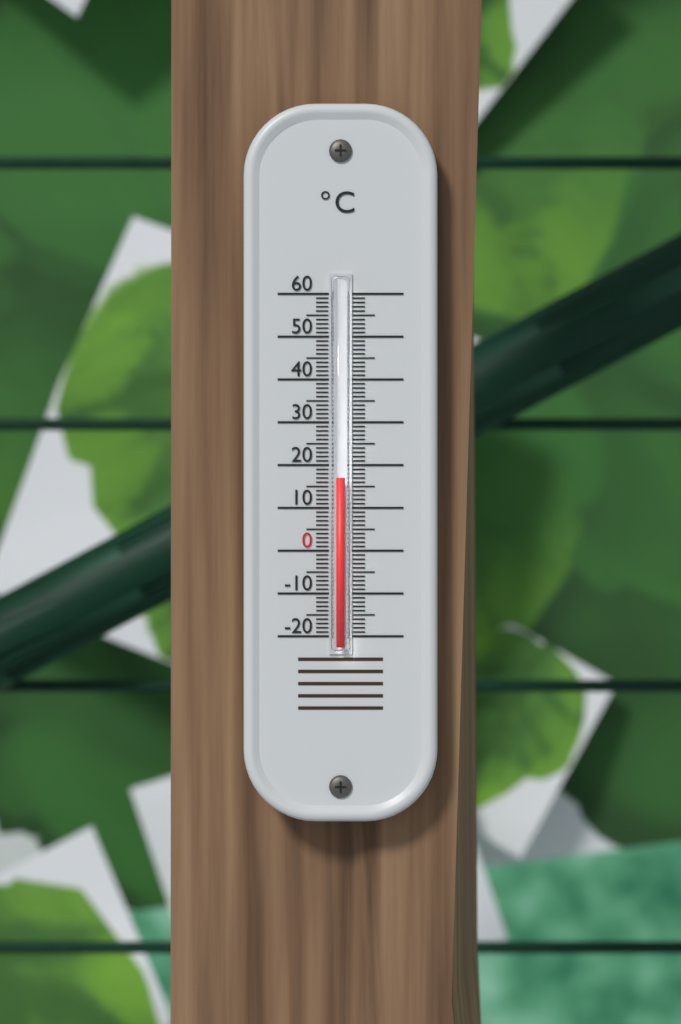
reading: 17 °C
